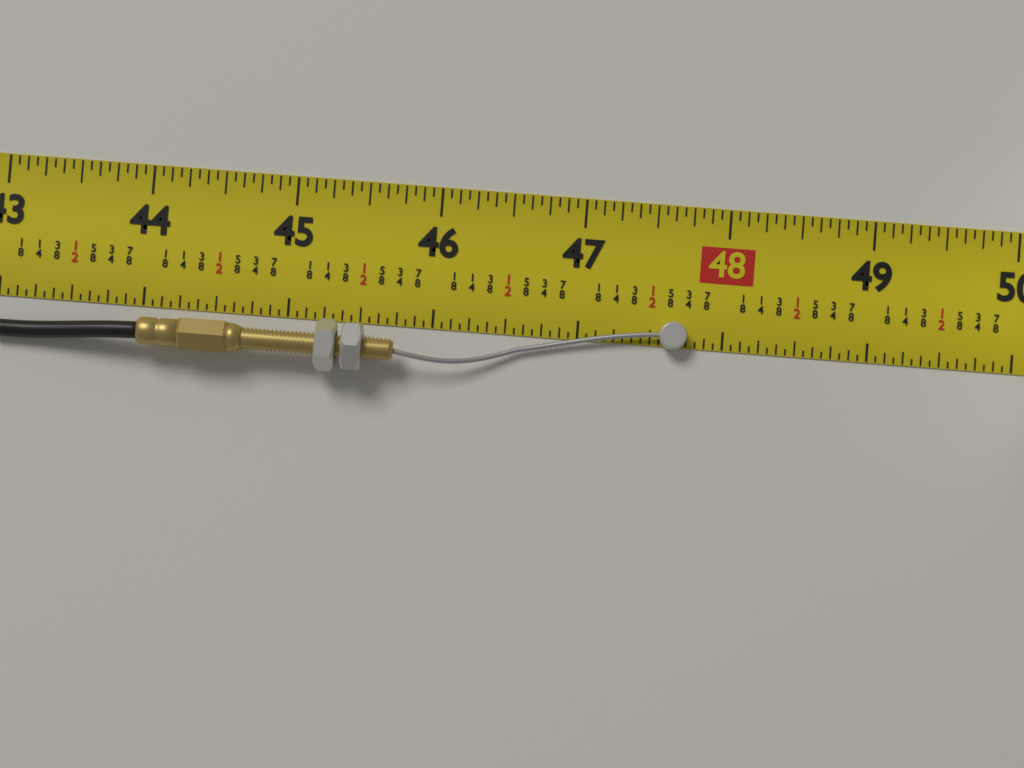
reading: 47.7500 in
